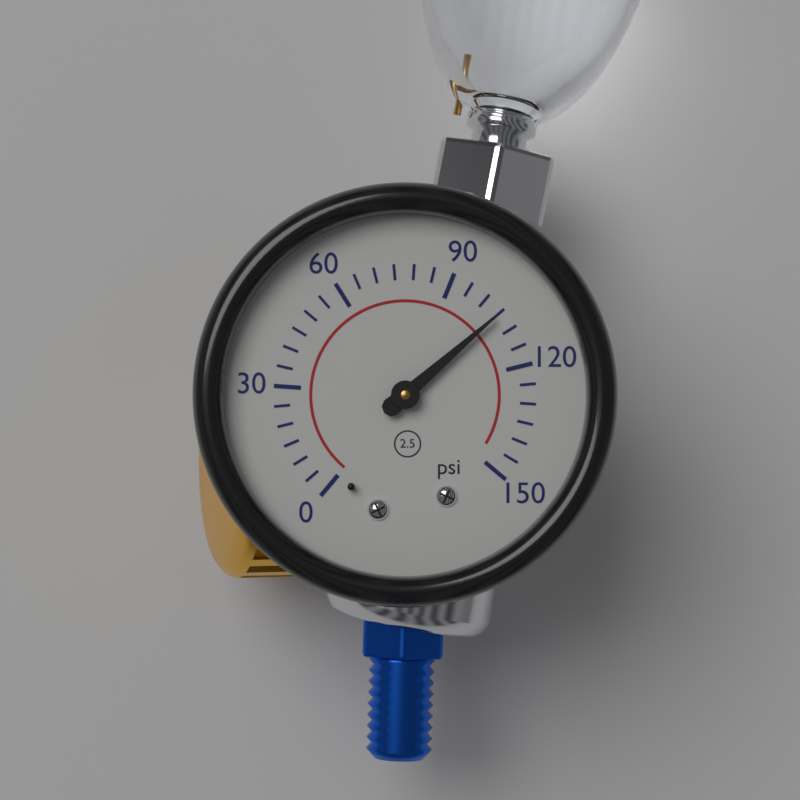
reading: 105 psi
